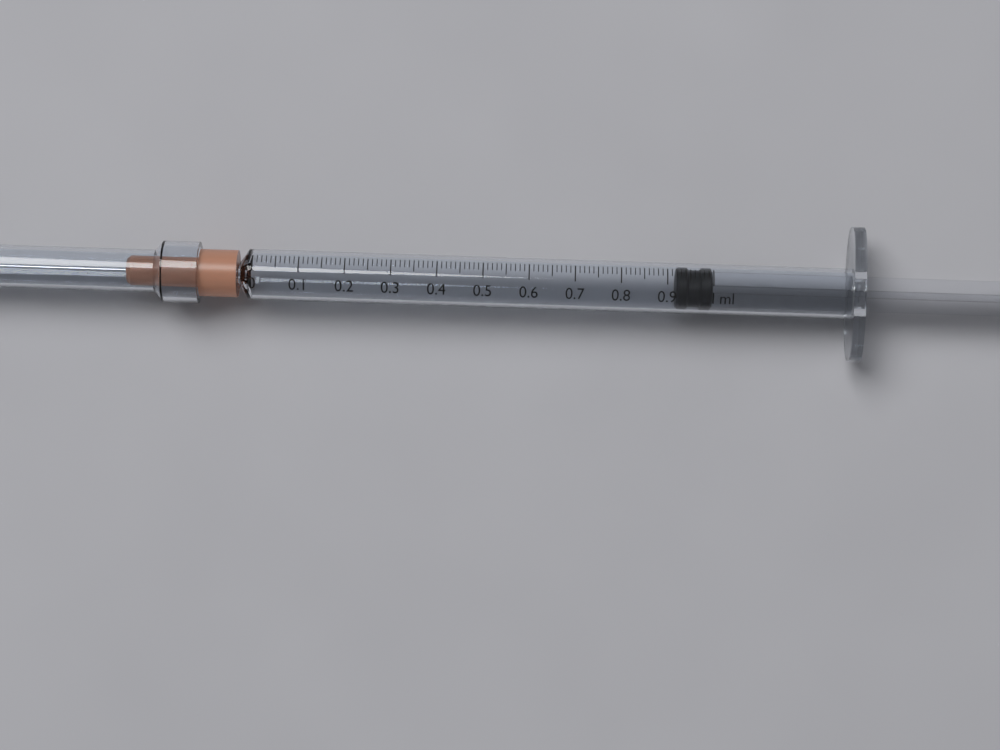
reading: 0.92 ml
